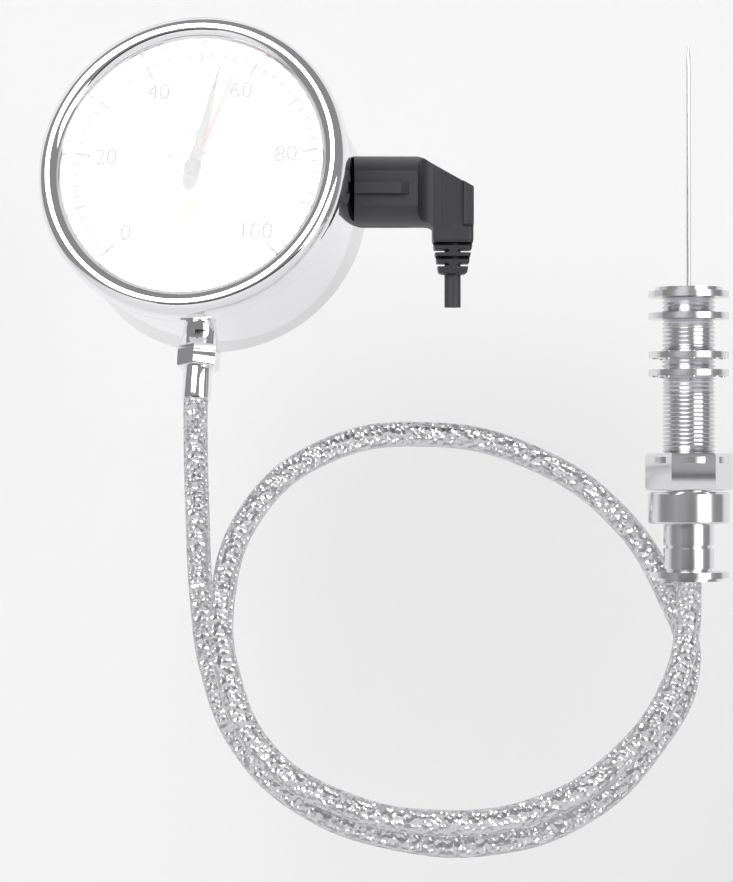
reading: 54 °C
